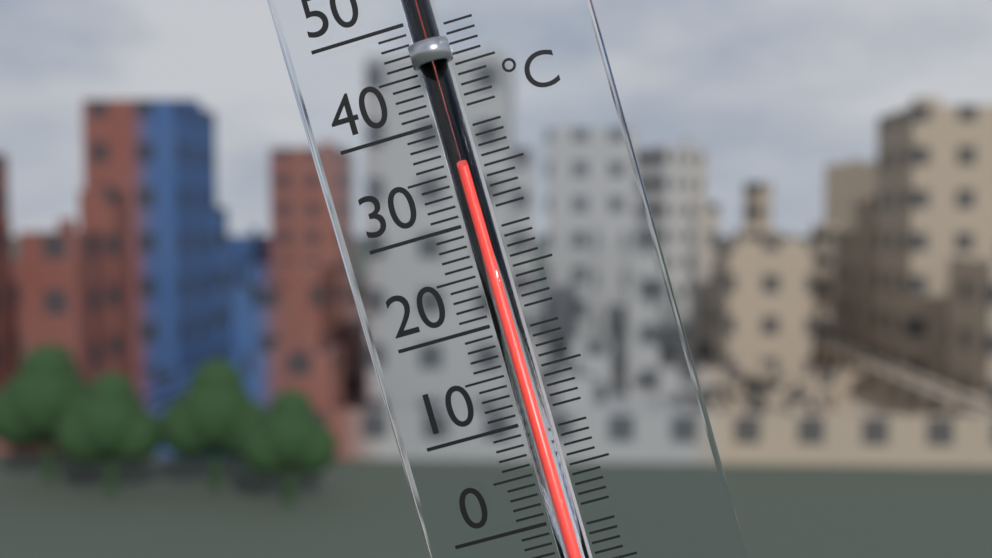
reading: 35 °C
